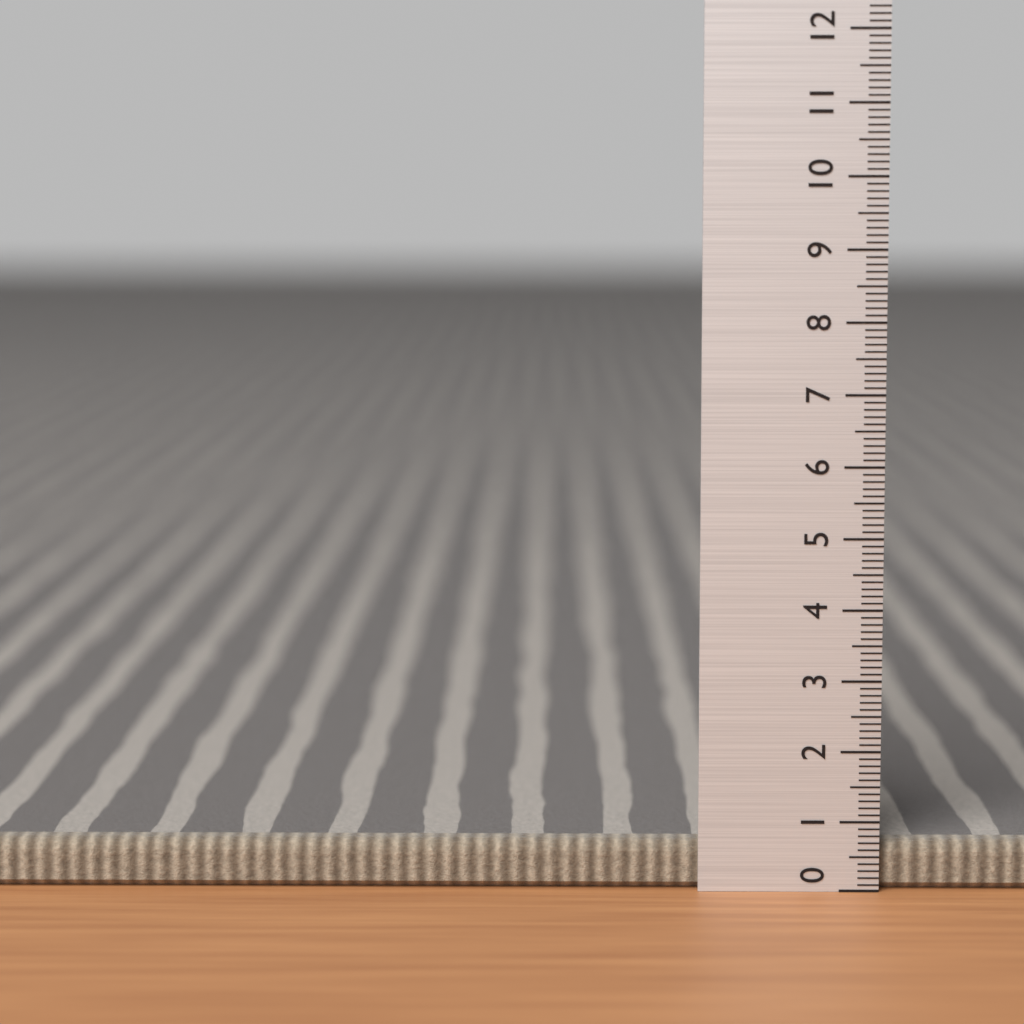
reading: 0.7 (no unit)
